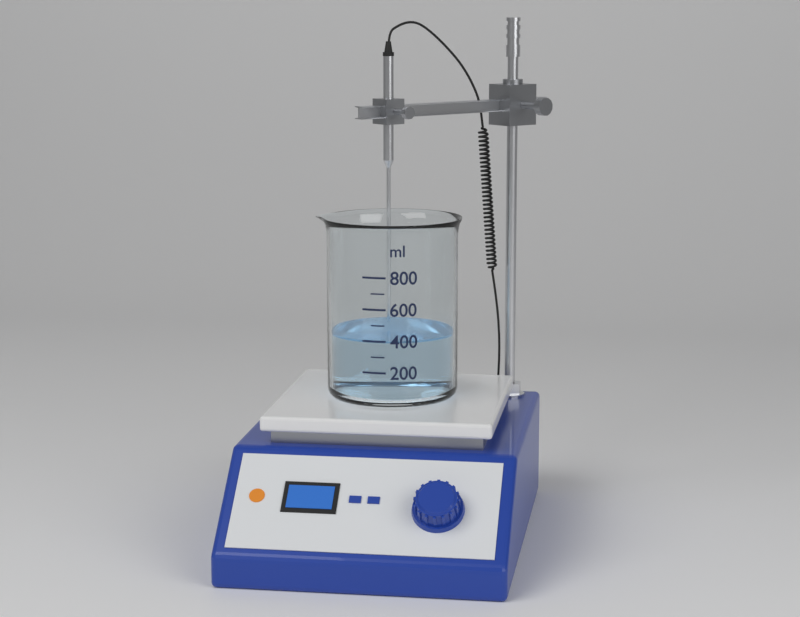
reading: 400 ml
